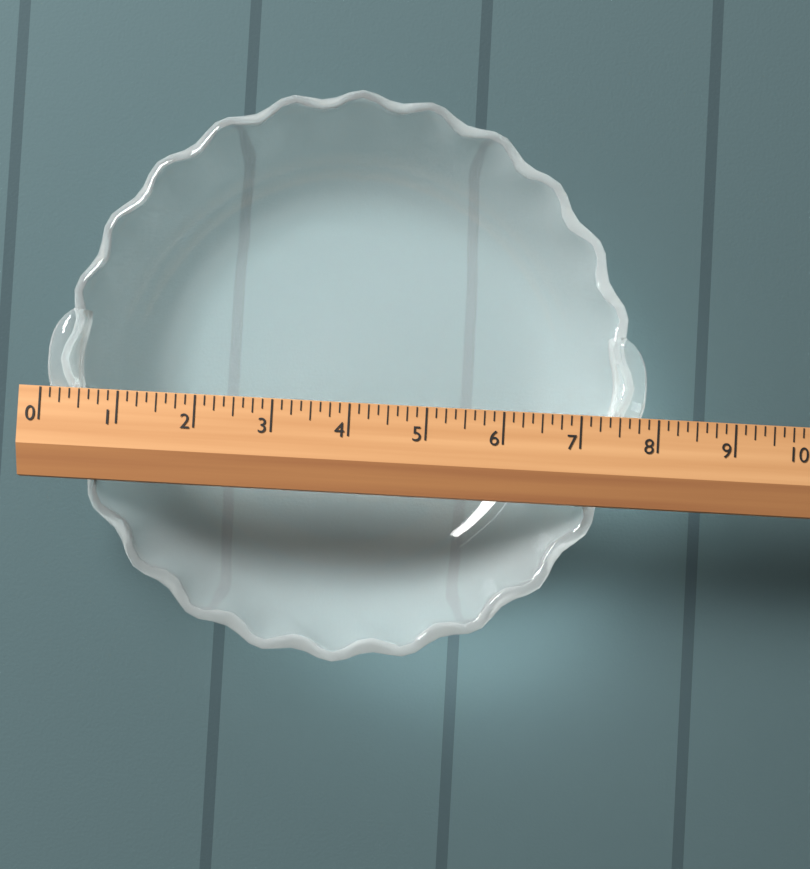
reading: 7.875 (no unit)
